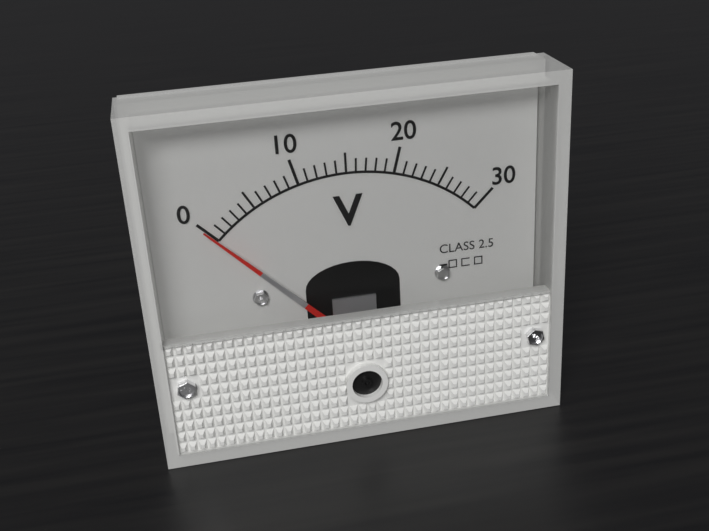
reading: 0 V
